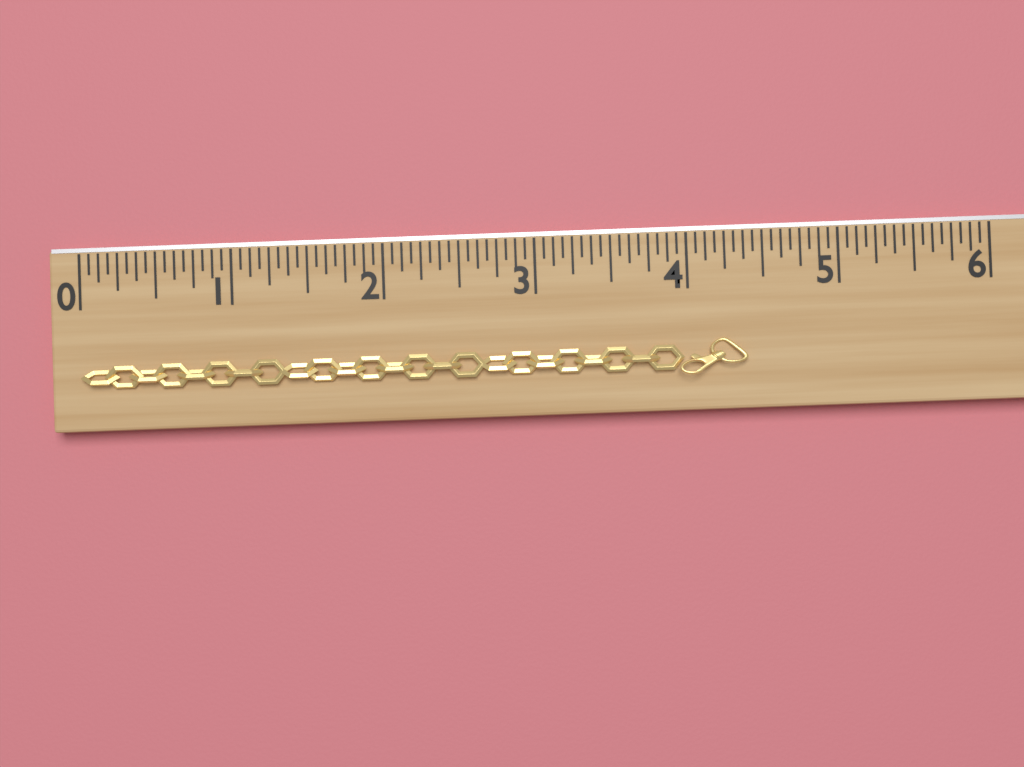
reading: 4.3750 (no unit)
